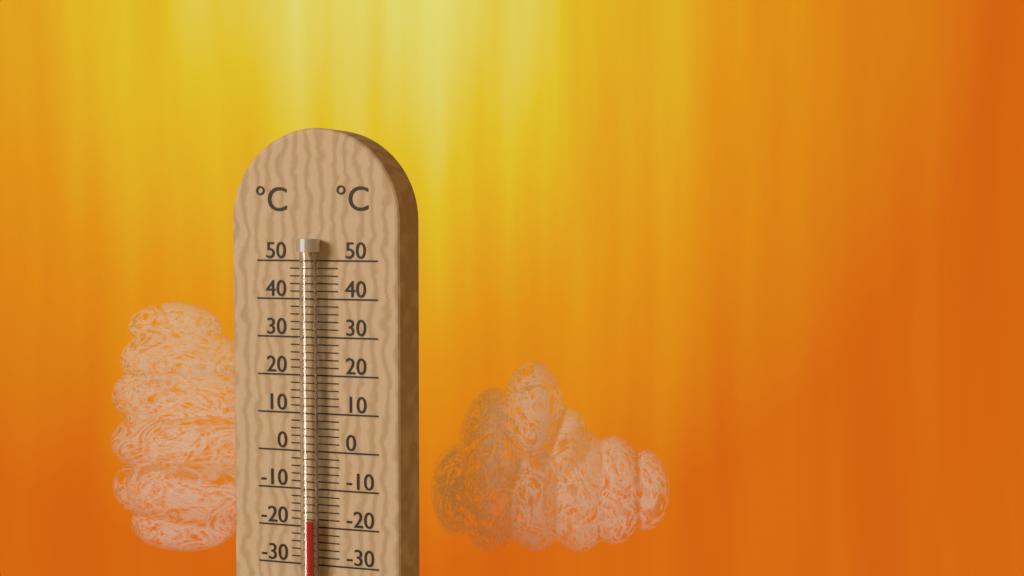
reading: -18 °C
